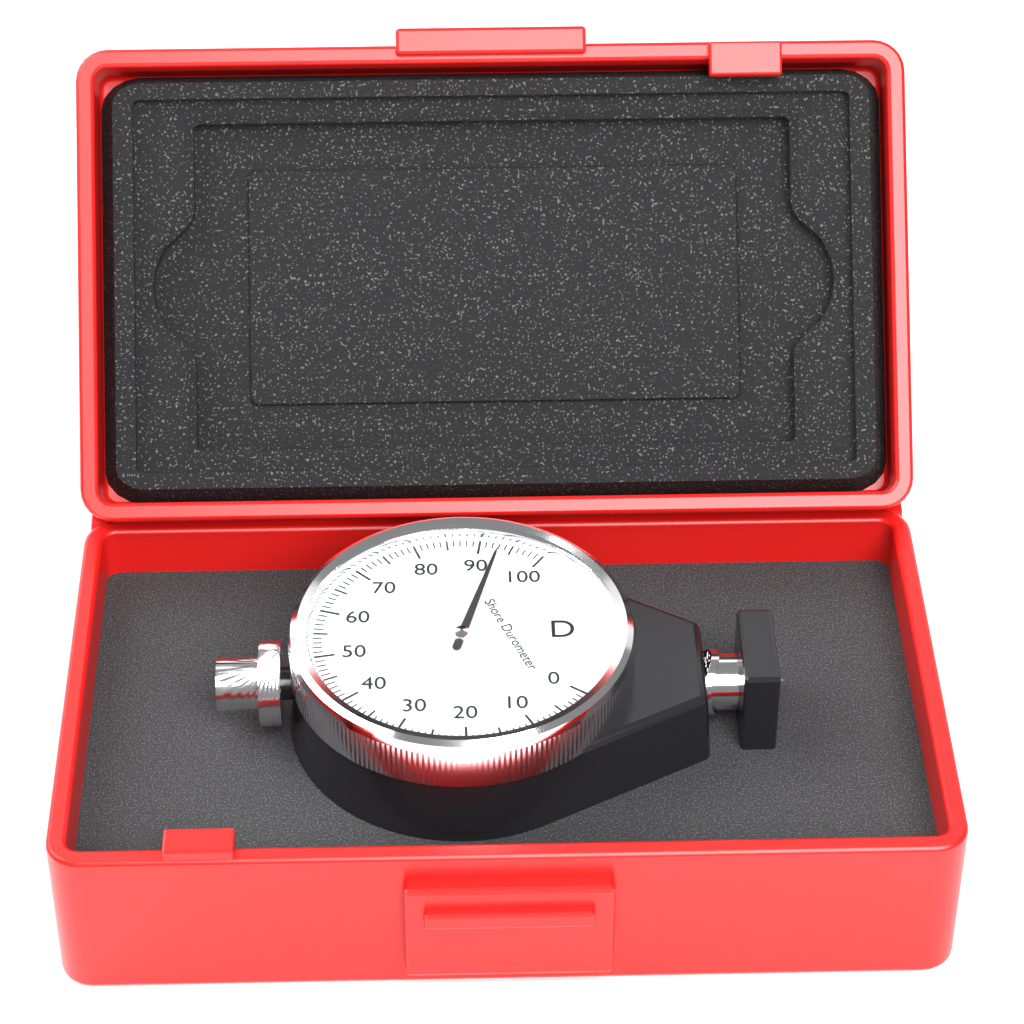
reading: 93 Shore D
